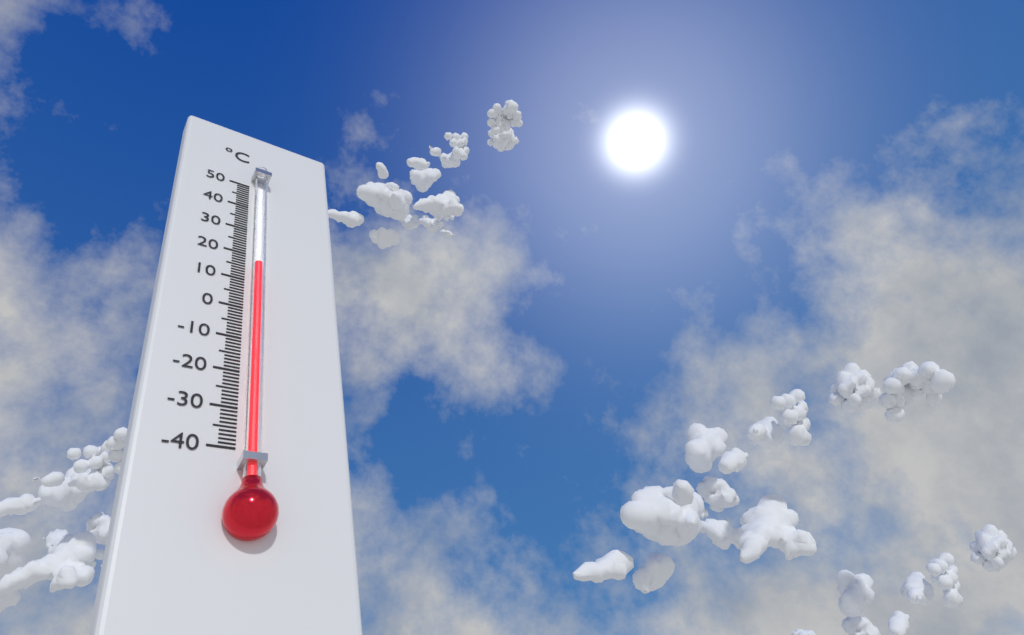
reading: 15 °C
